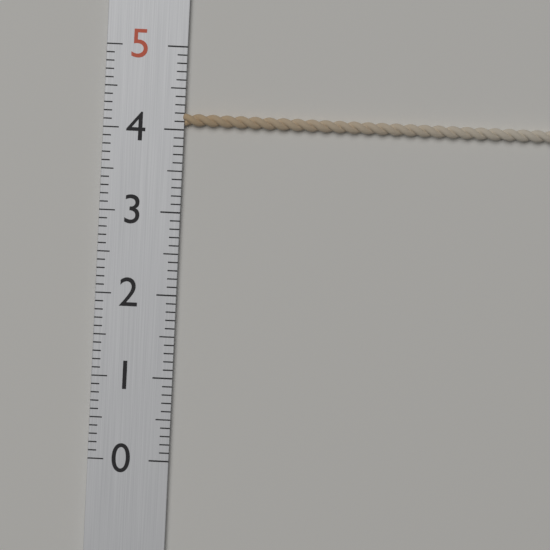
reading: 4.2 (no unit)
